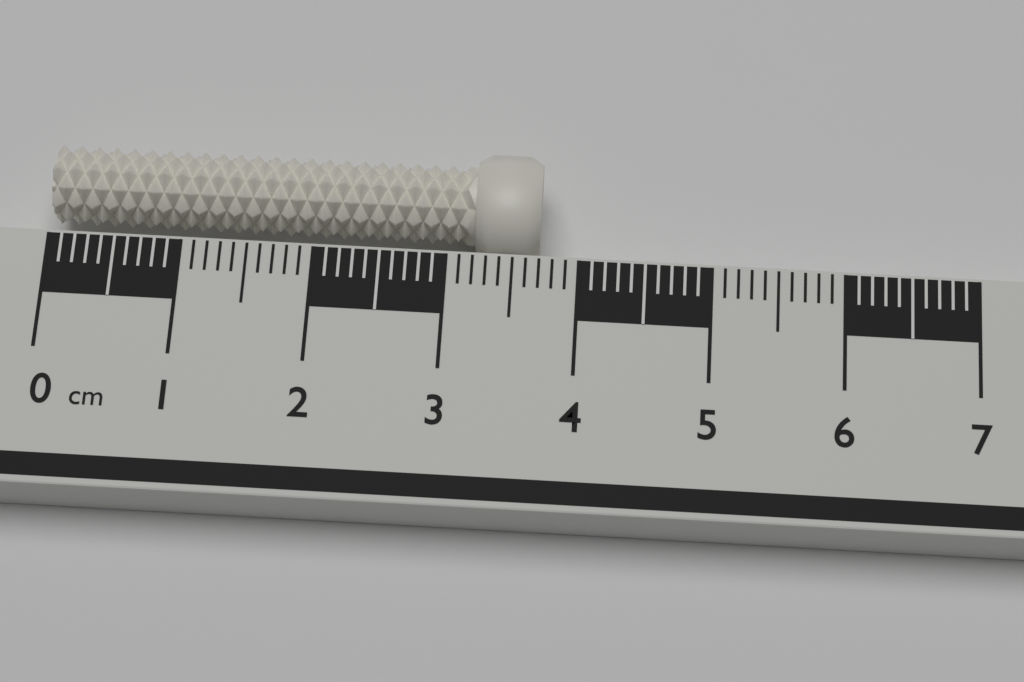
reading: 3.7 cm
